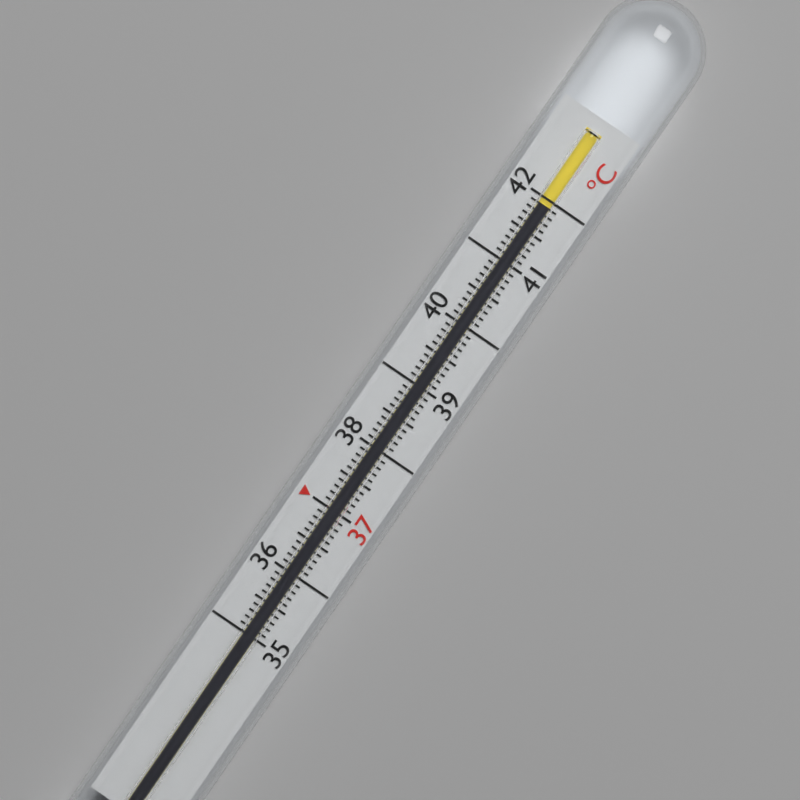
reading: 41.9 °C
